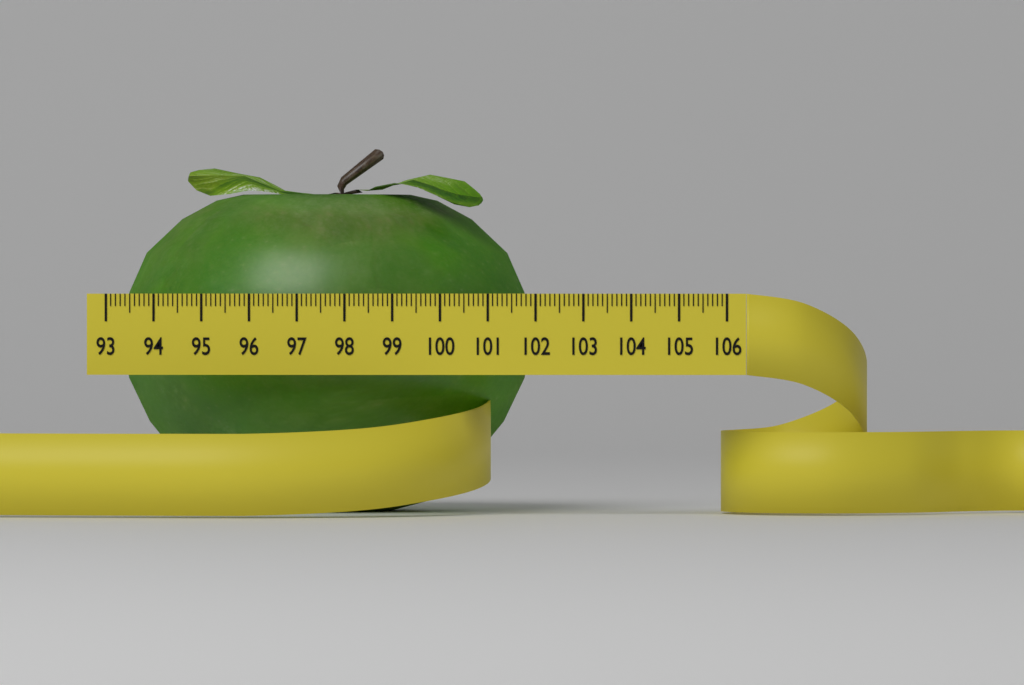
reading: 101.8 (no unit)
